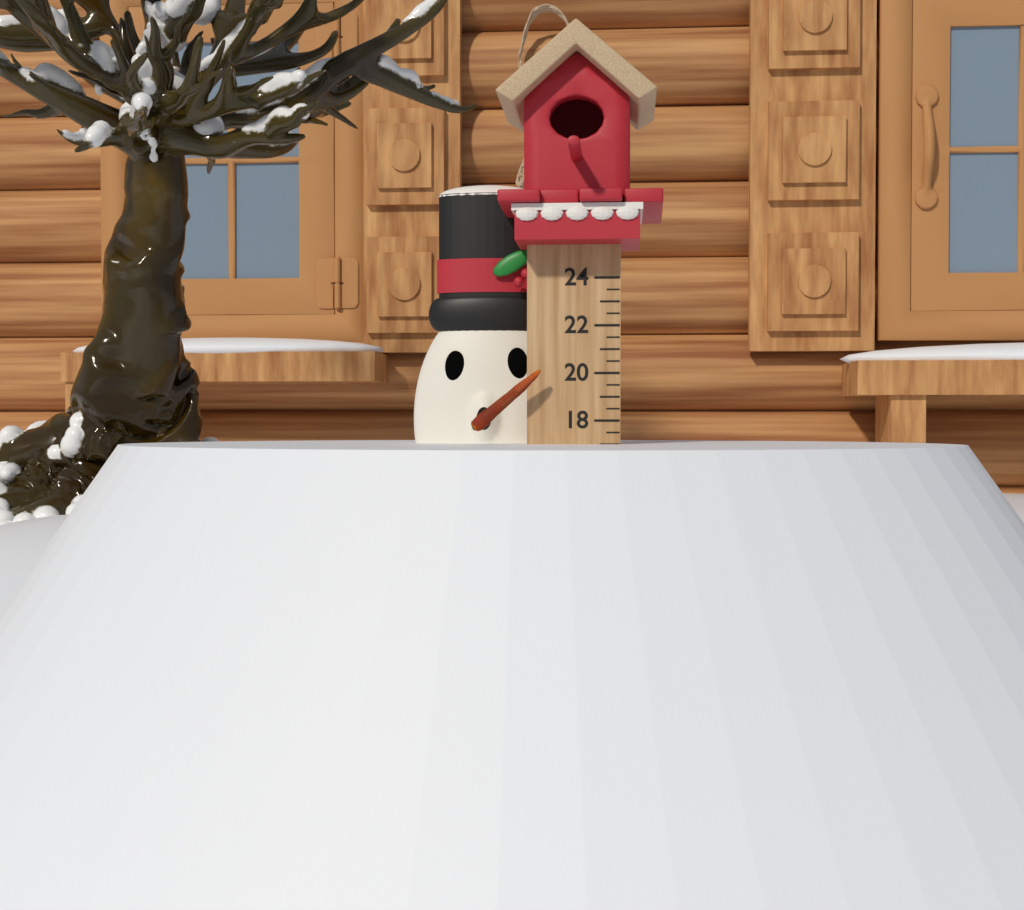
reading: 17.0 (no unit)
